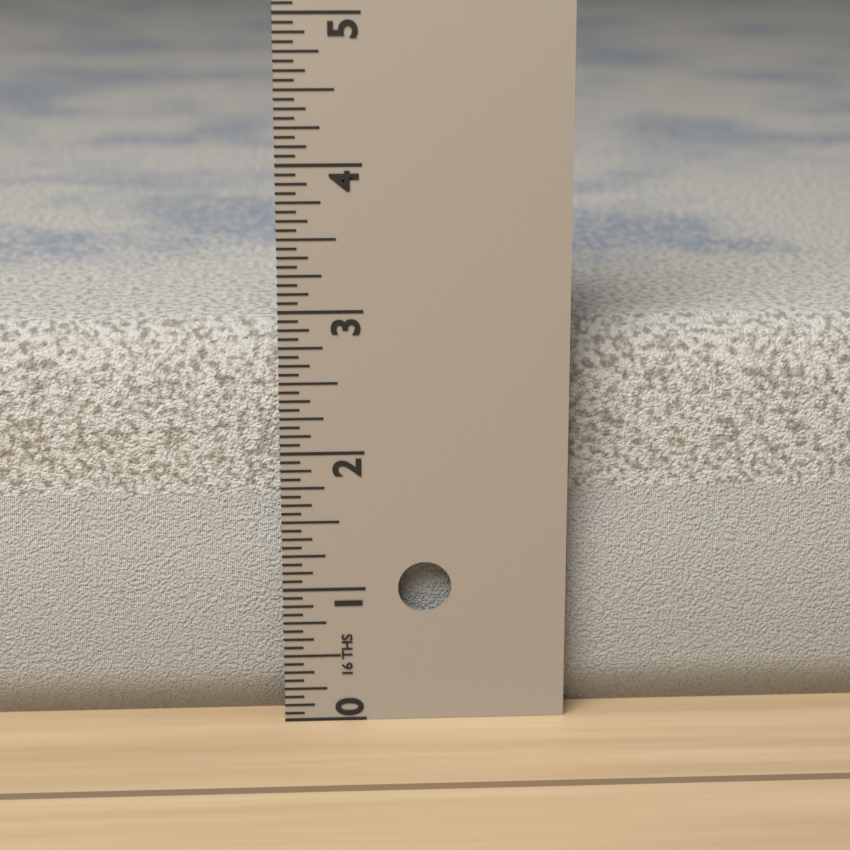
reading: 2.8125 in
